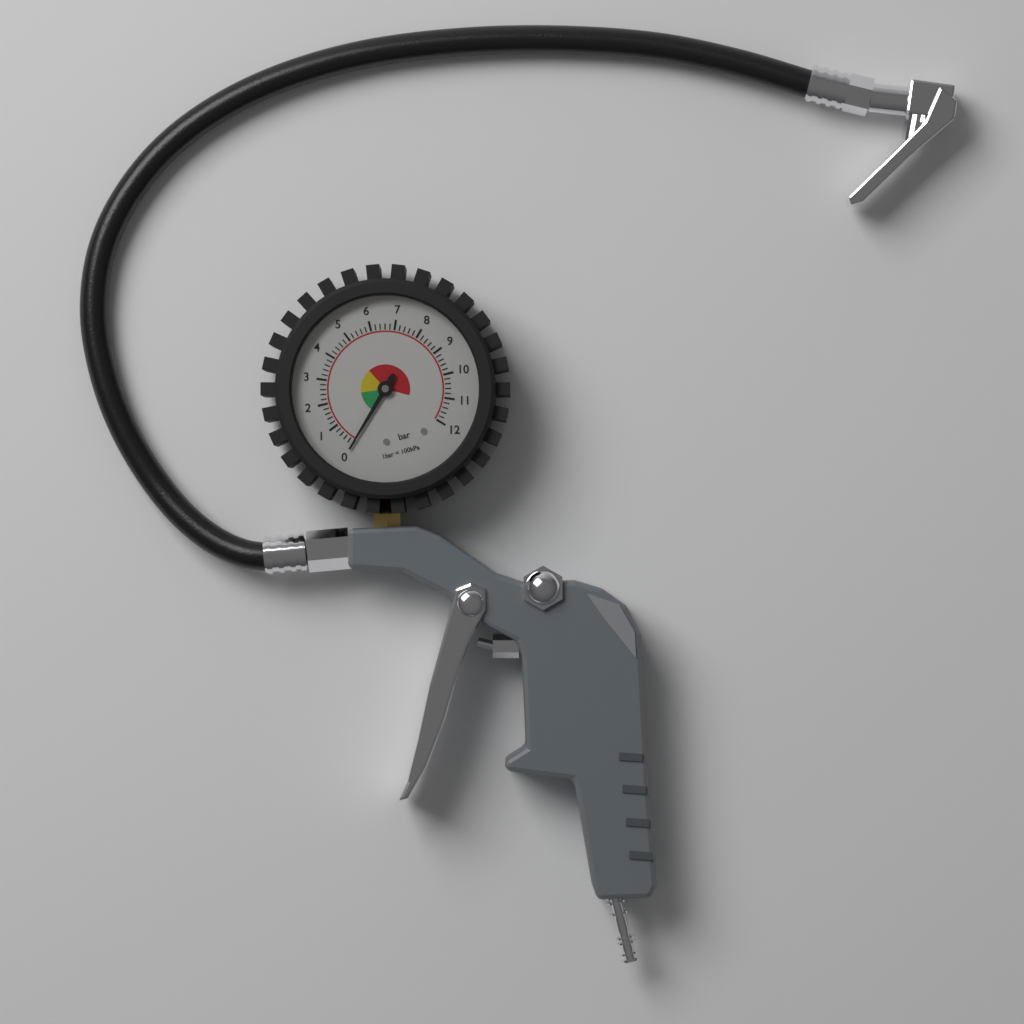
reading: 0.0 bar
